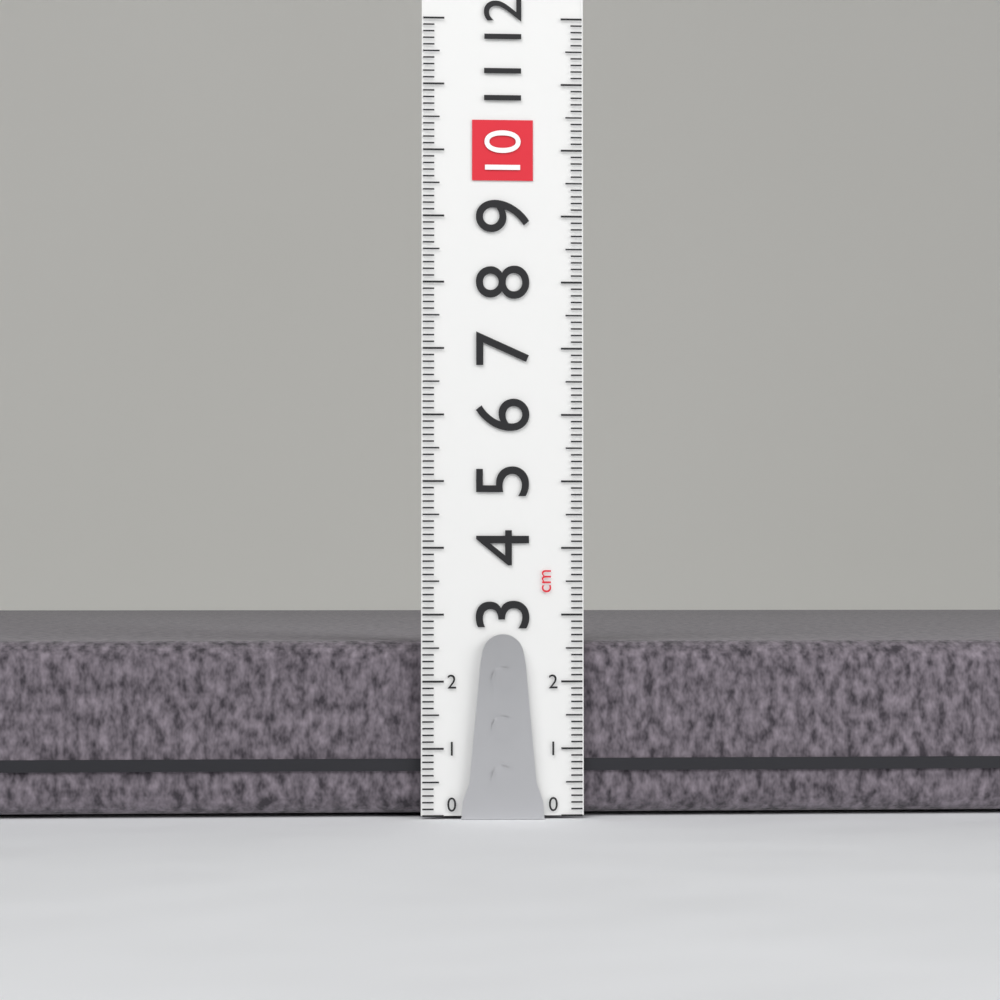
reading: 2.6 cm
